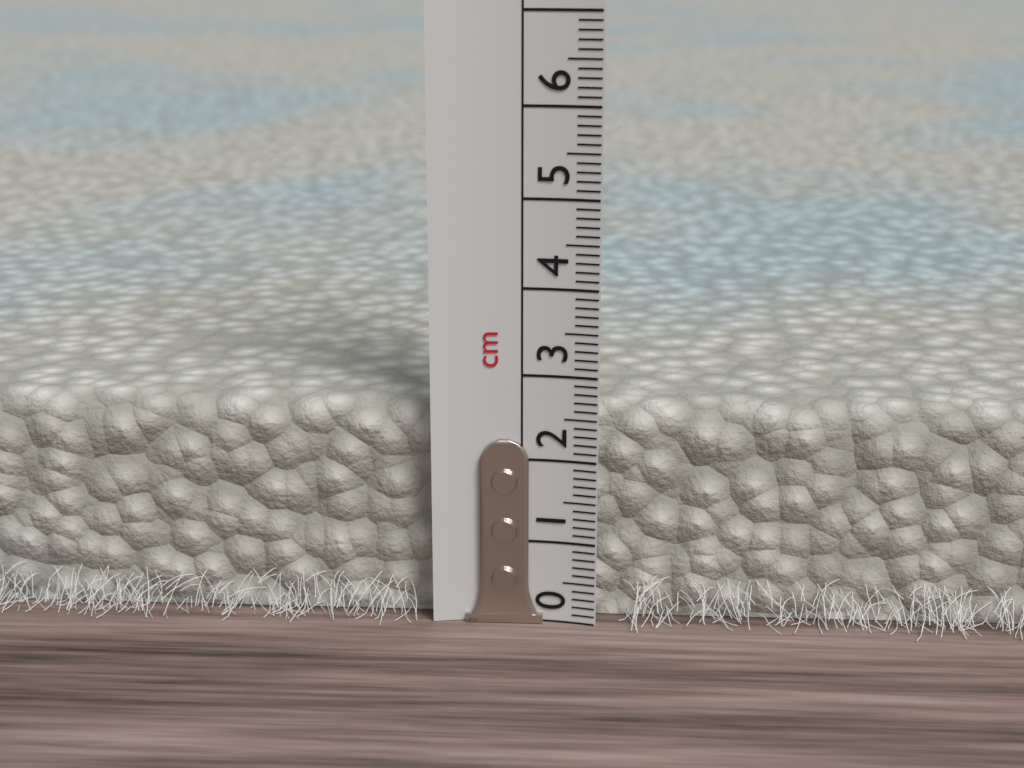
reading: 2.6 cm
